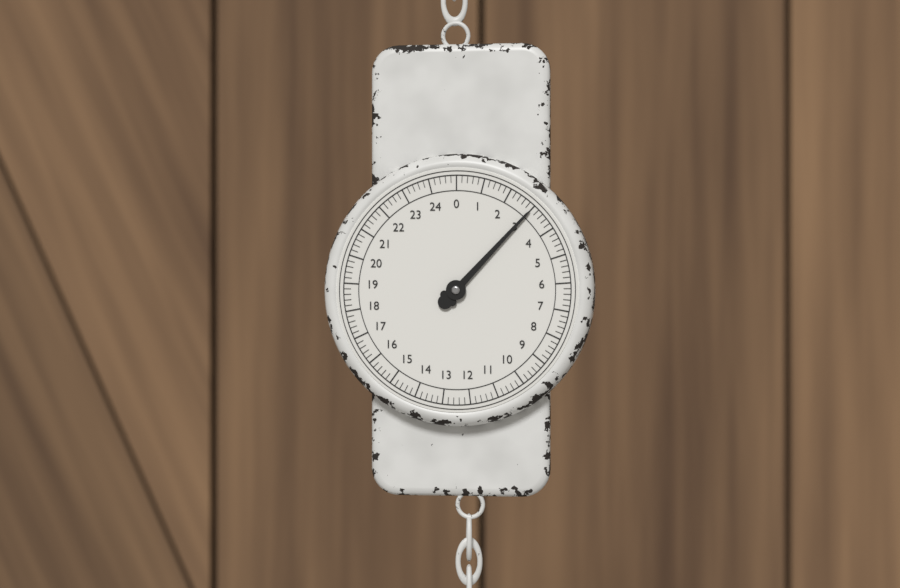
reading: 3.0 (no unit)
